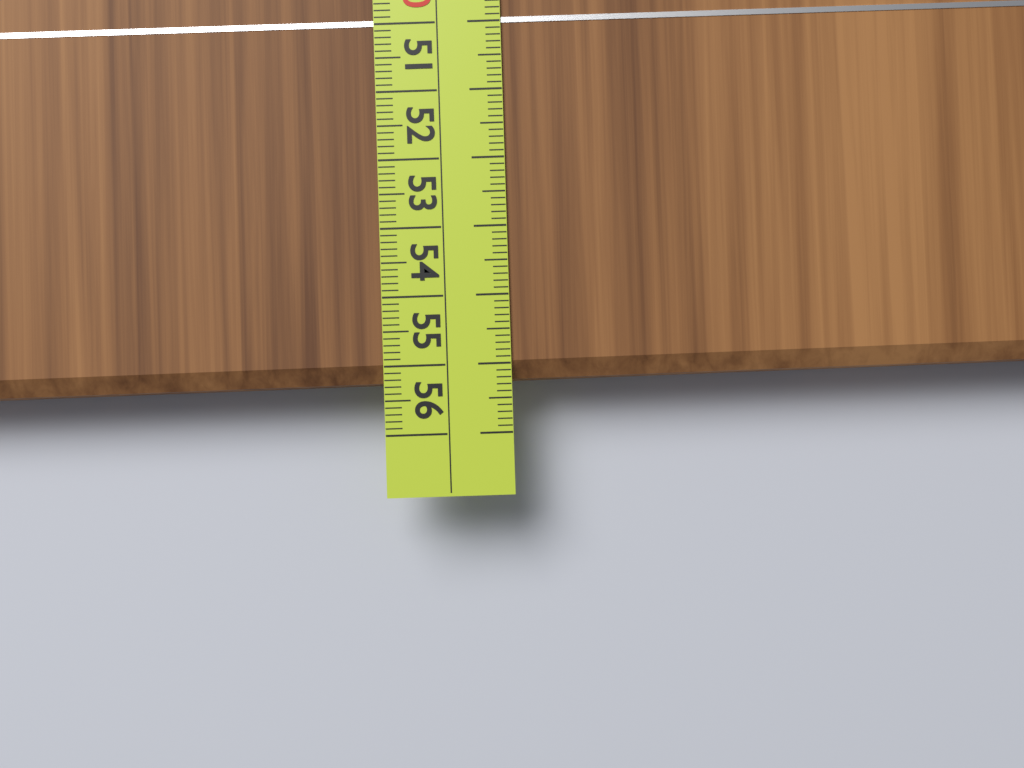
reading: 55.3 cm
